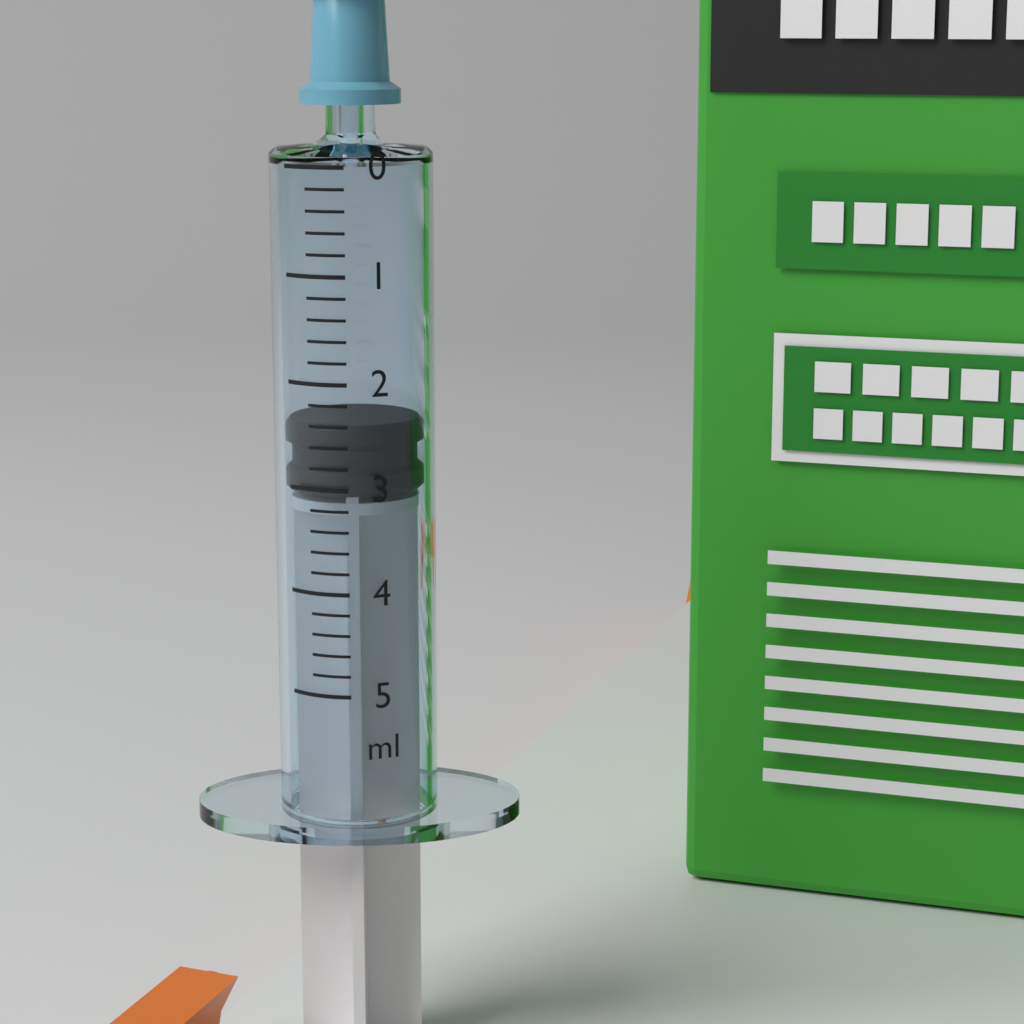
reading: 2.4 ml
